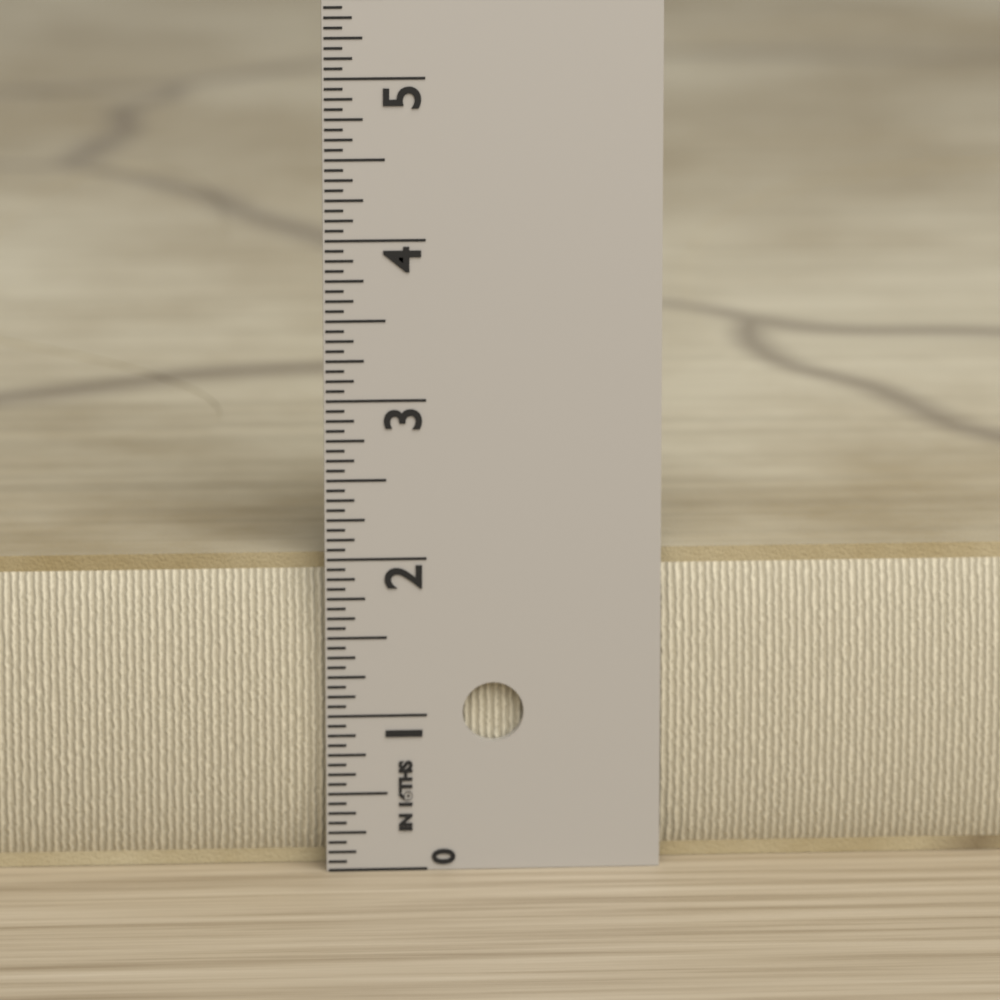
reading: 2.0000 in
